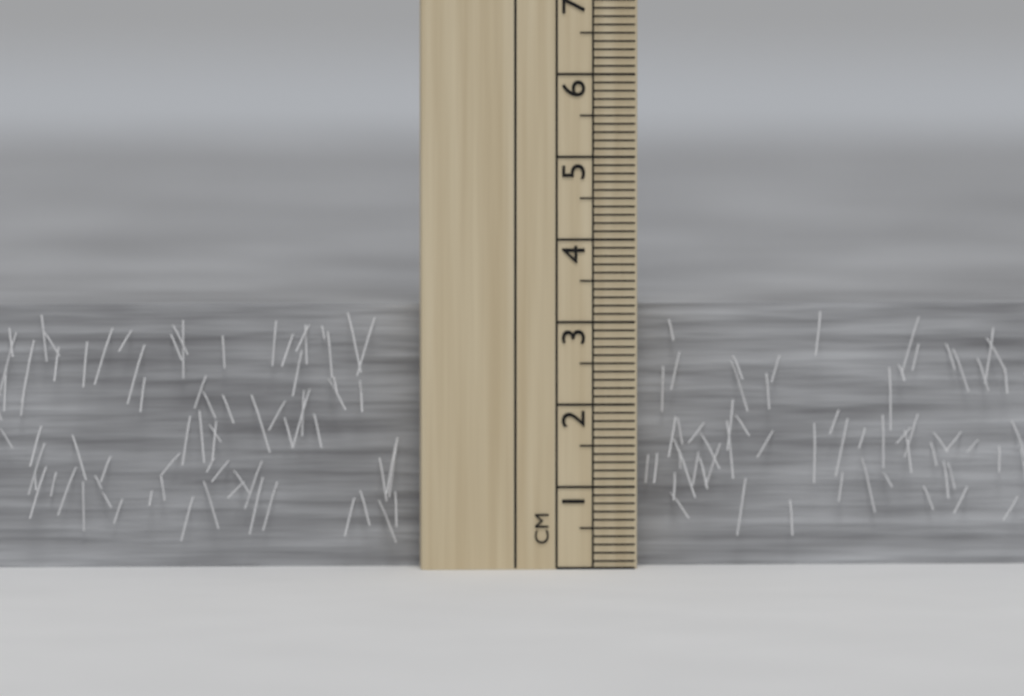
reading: 3.2 cm
